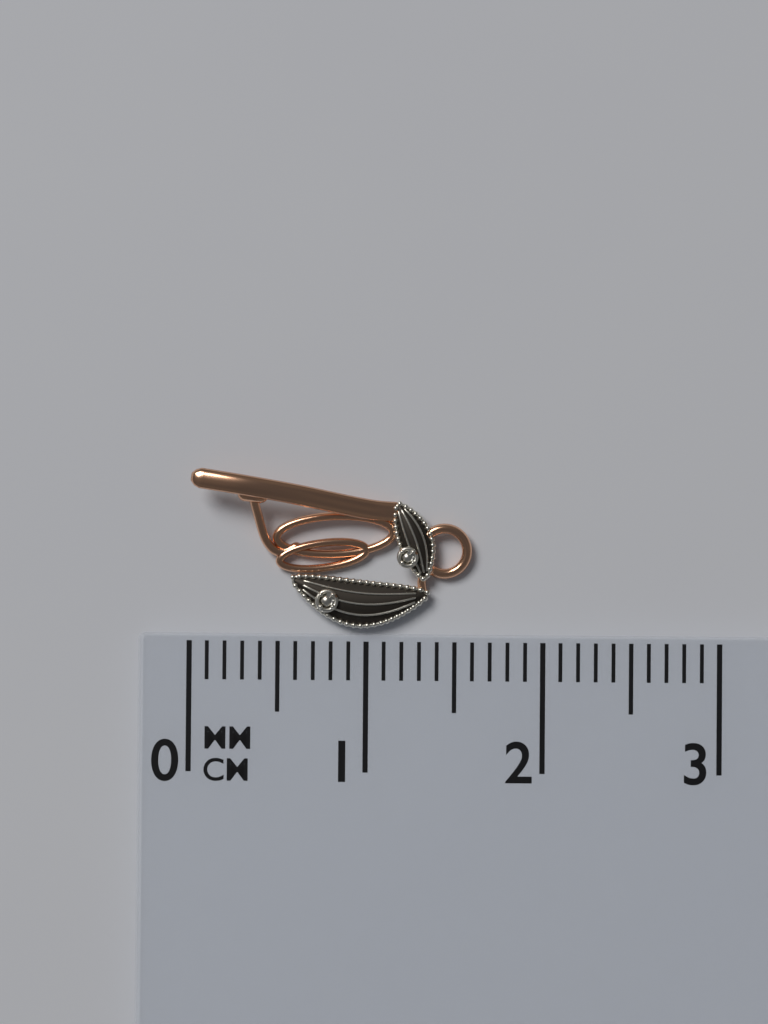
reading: 1.6 cm
